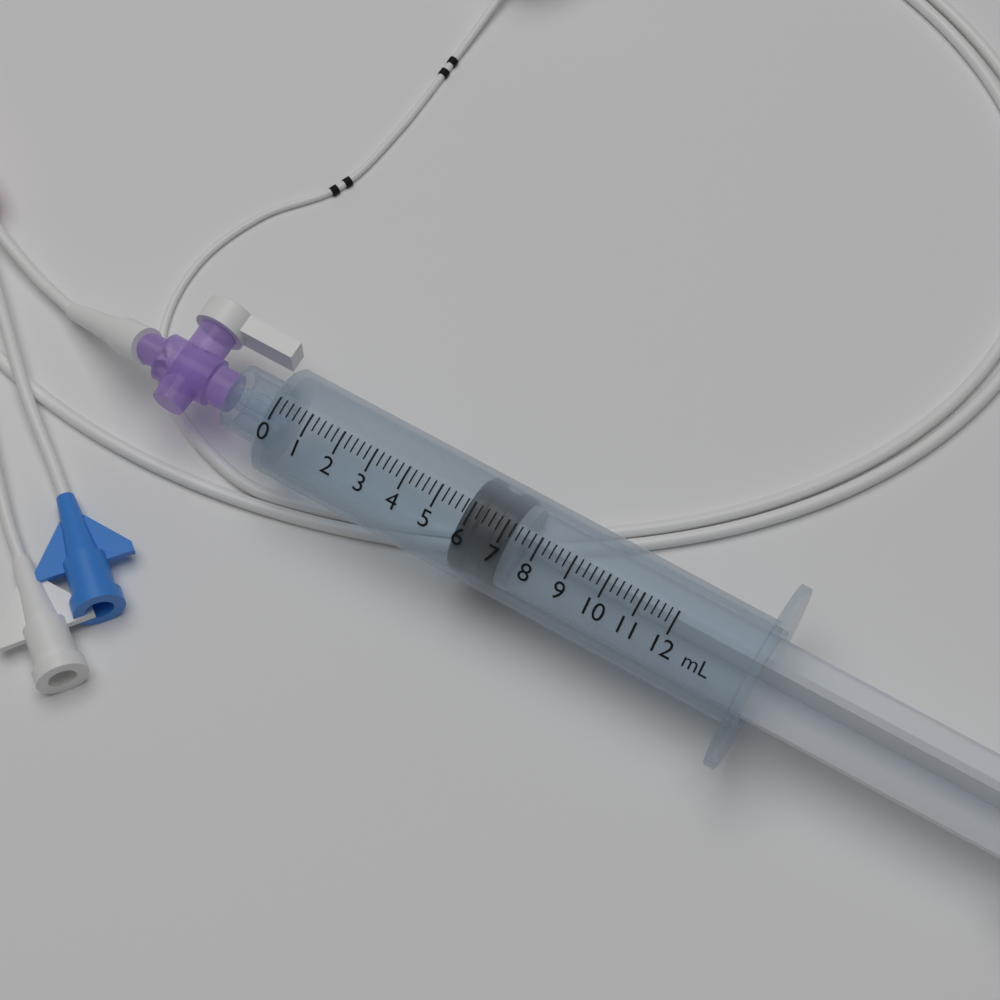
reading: 5.8 mL
